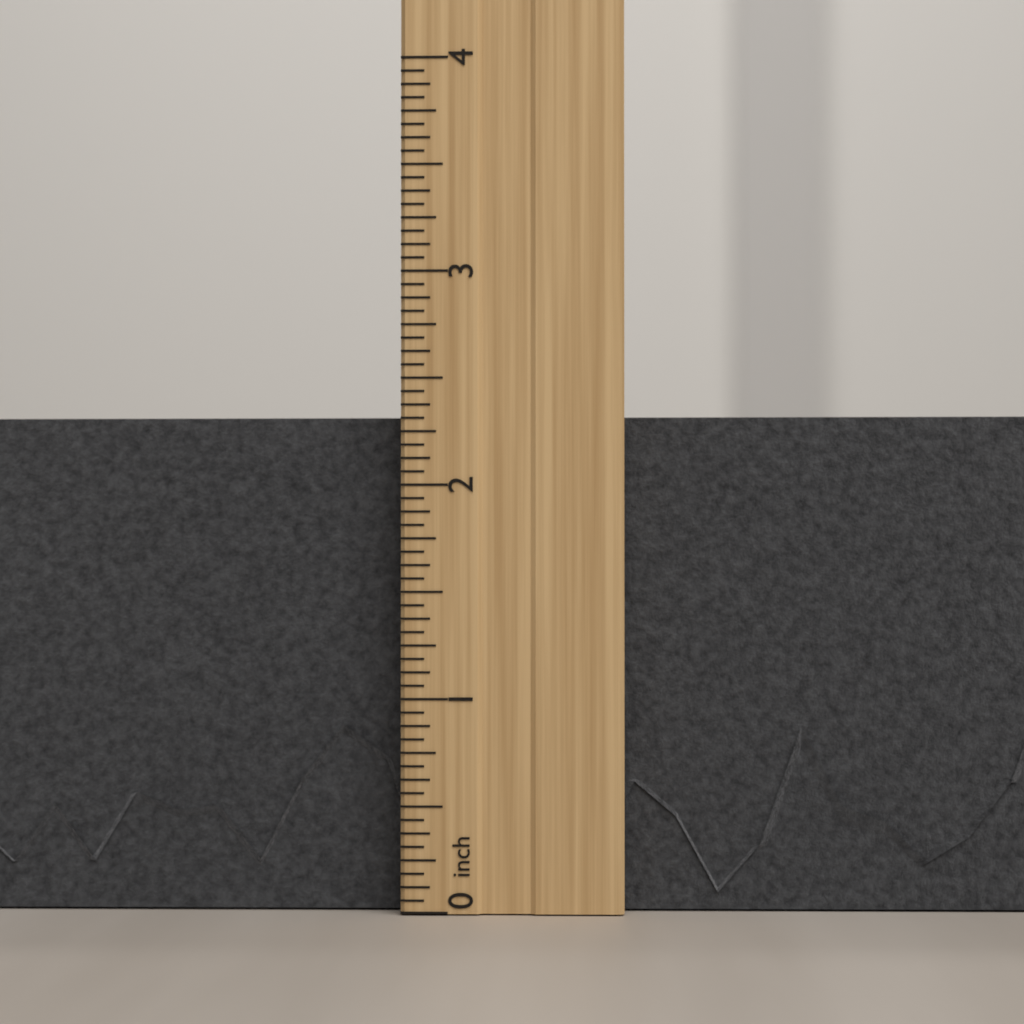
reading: 2.3750 inch
